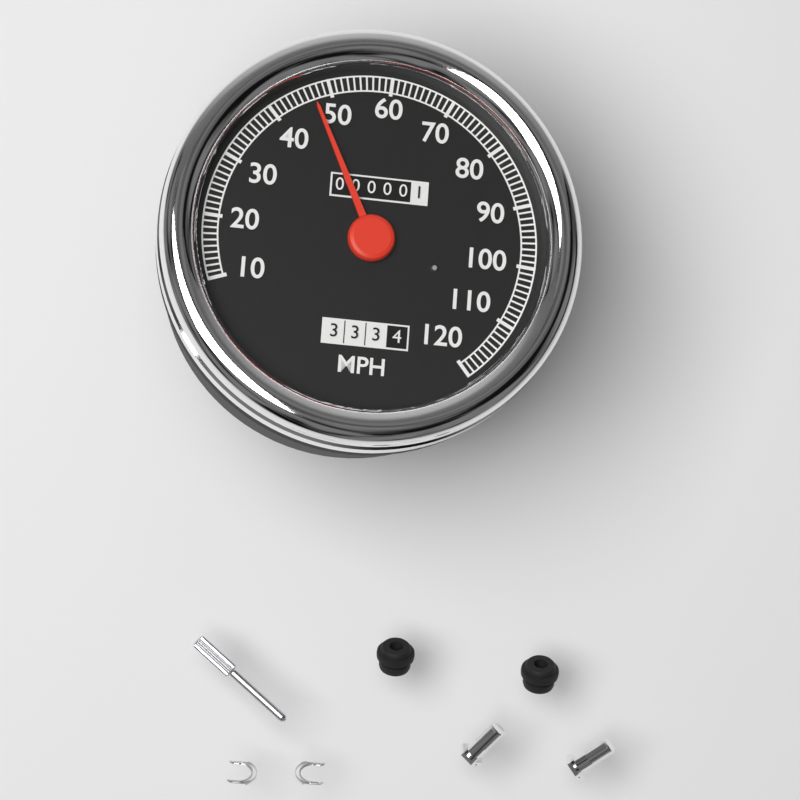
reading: 47 MPH
